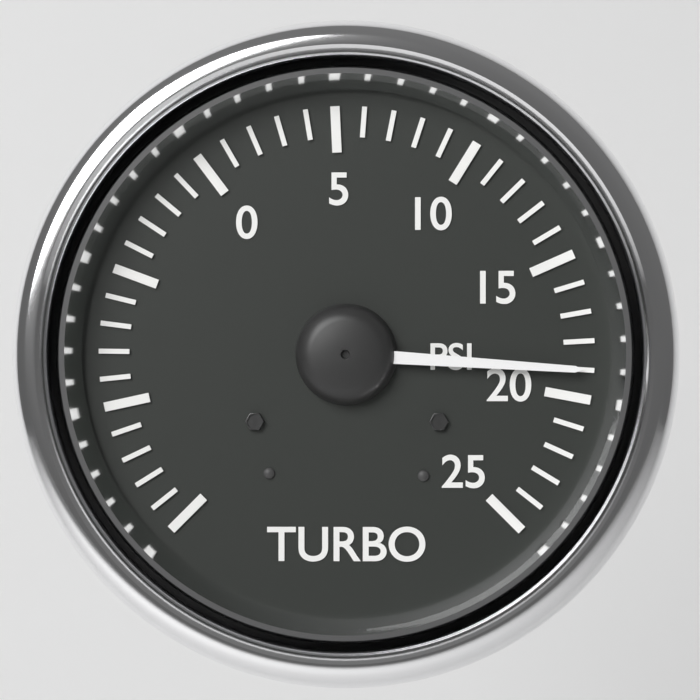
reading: 19 psi
